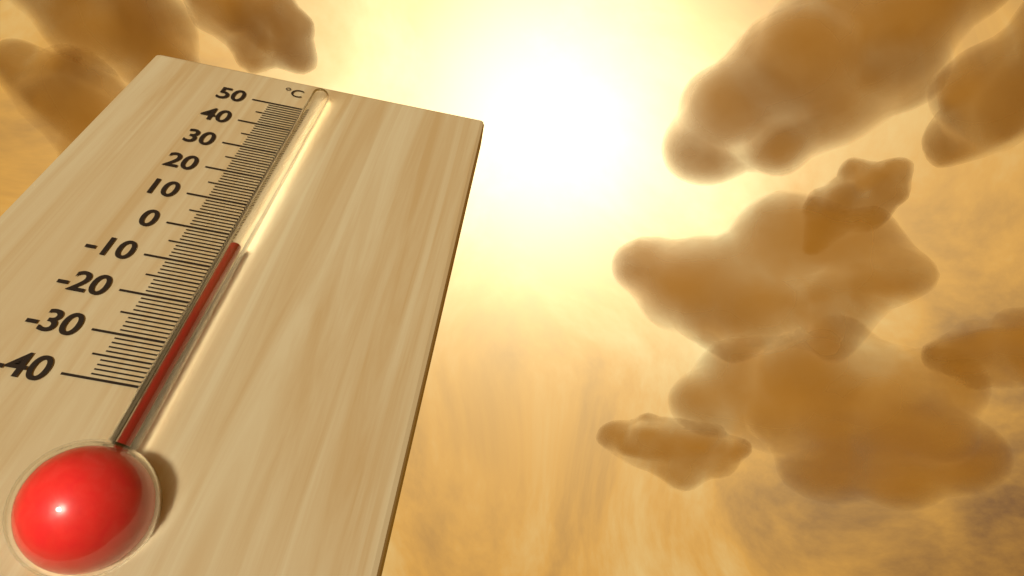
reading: -6 °C
